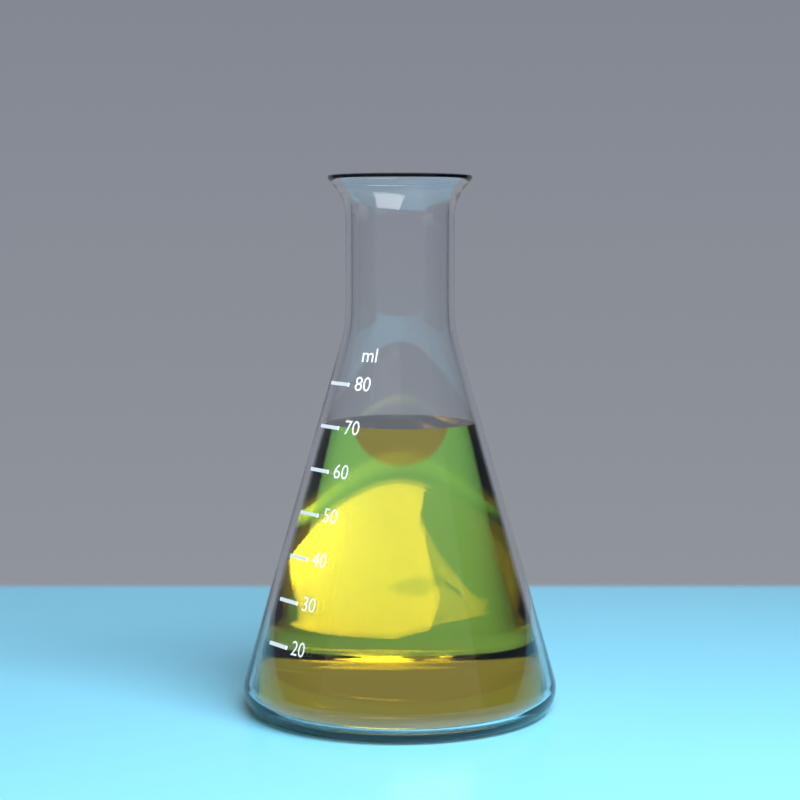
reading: 70 ml
